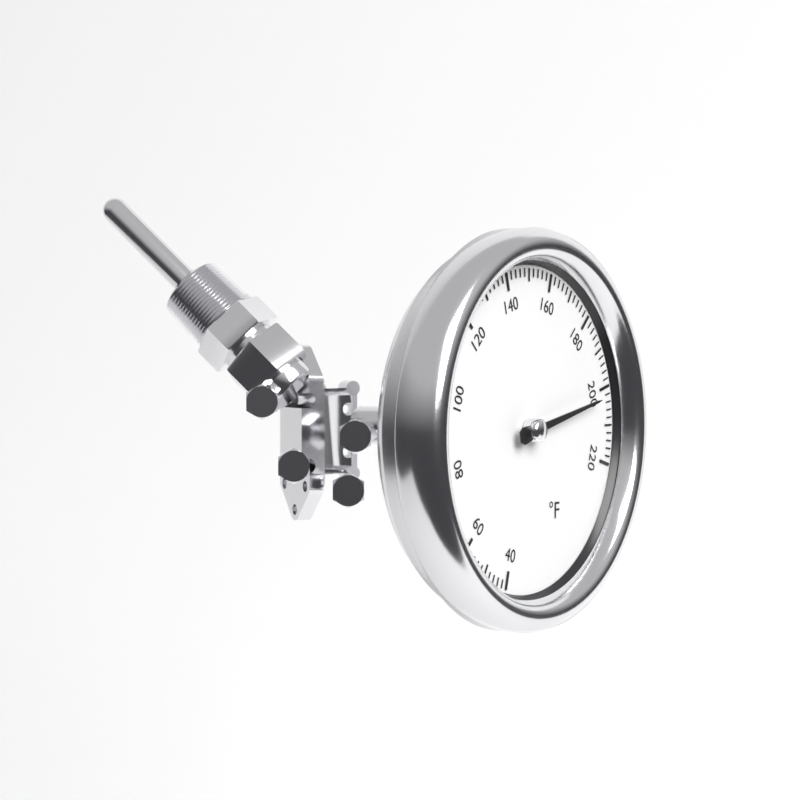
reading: 202 °F
